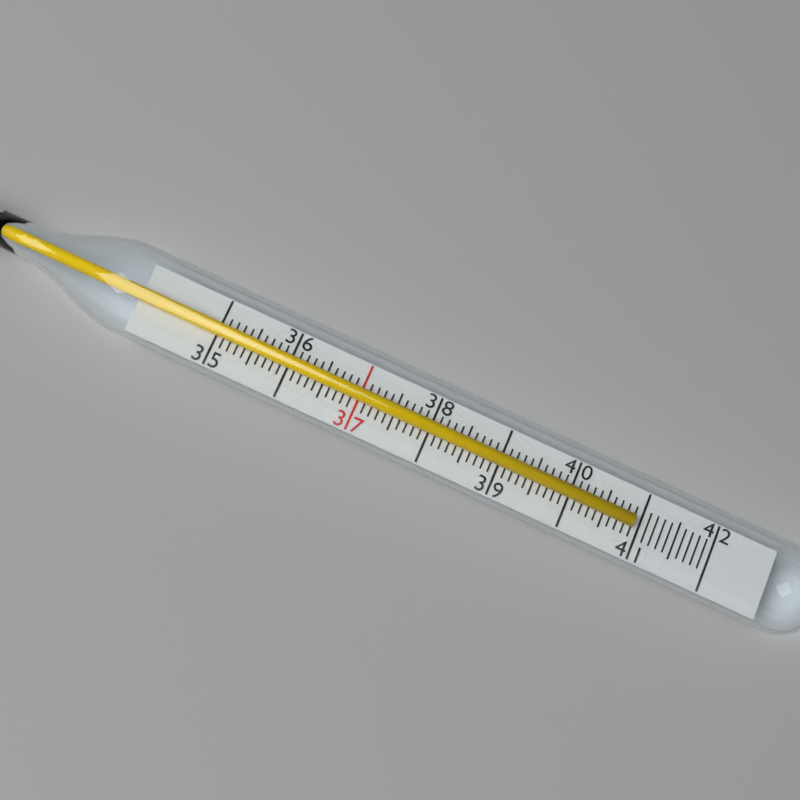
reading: 40.9 (no unit)
